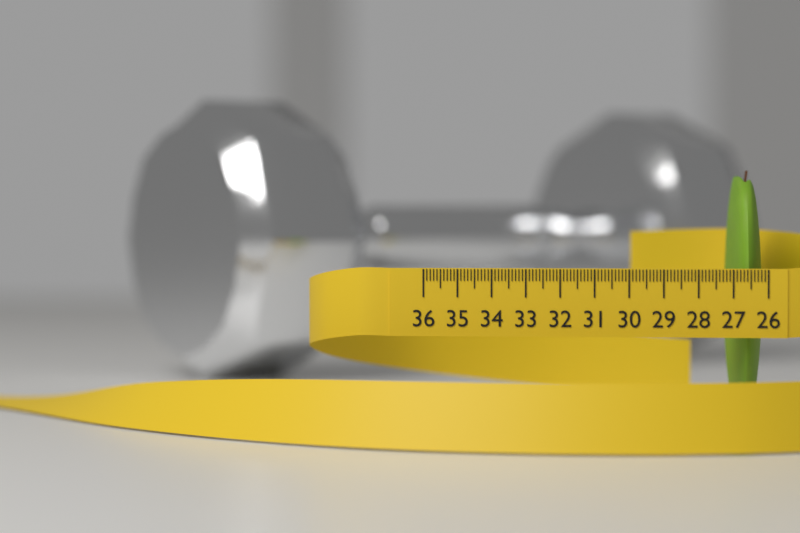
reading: 27.1 (no unit)
